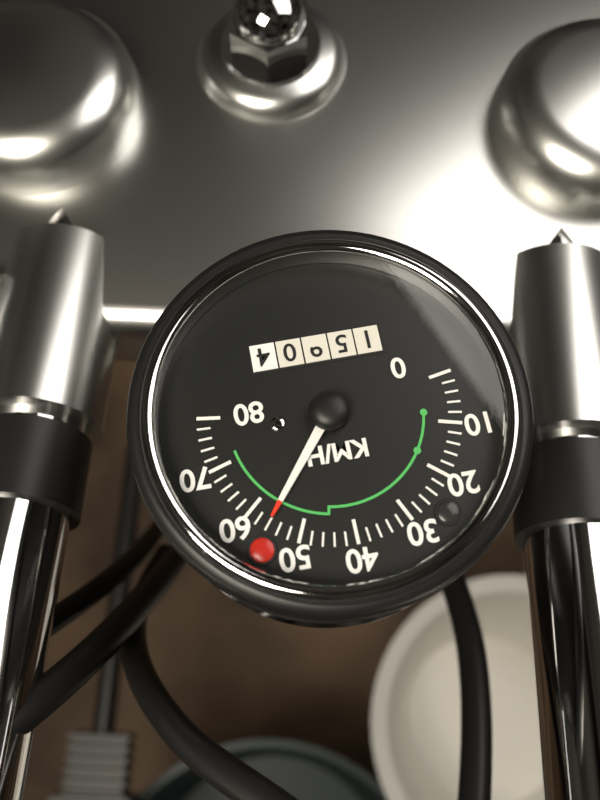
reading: 56 km/h
